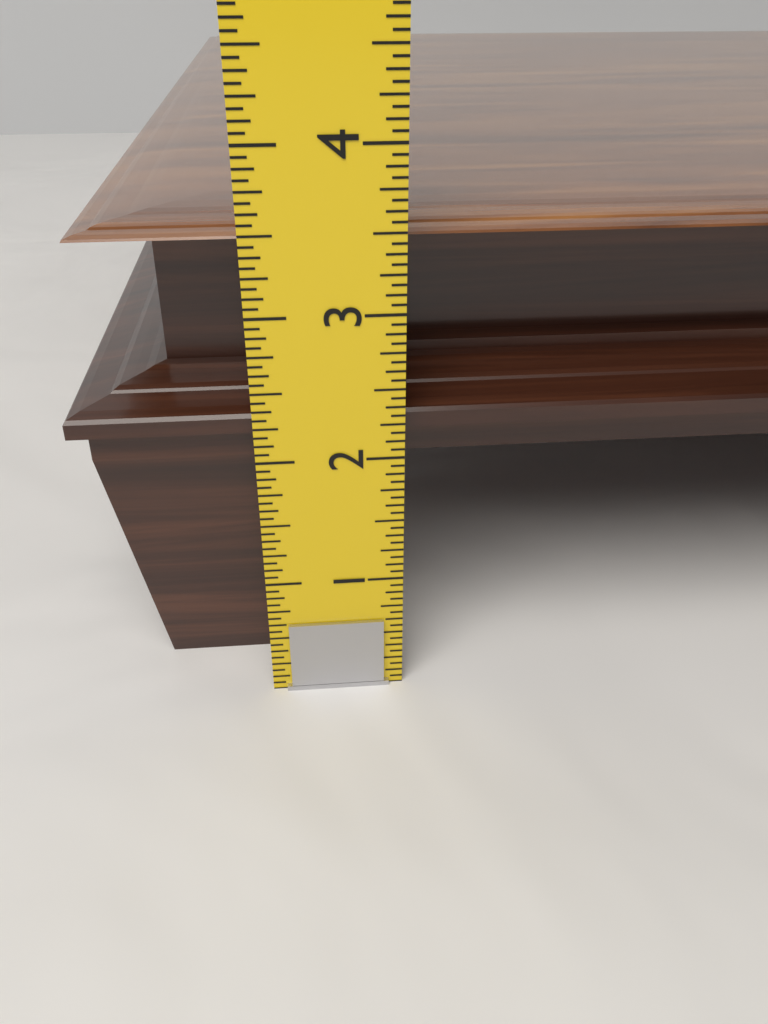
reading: 3.5000 in
